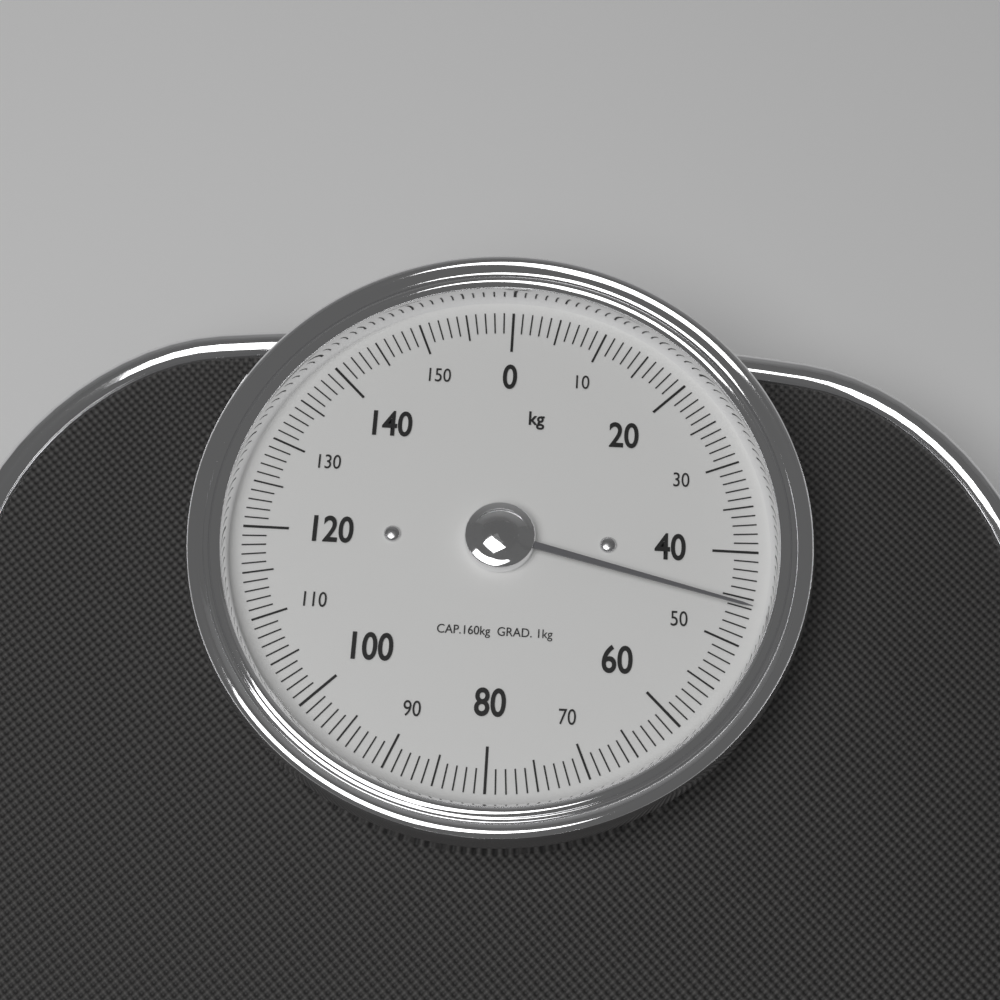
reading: 46 kg
